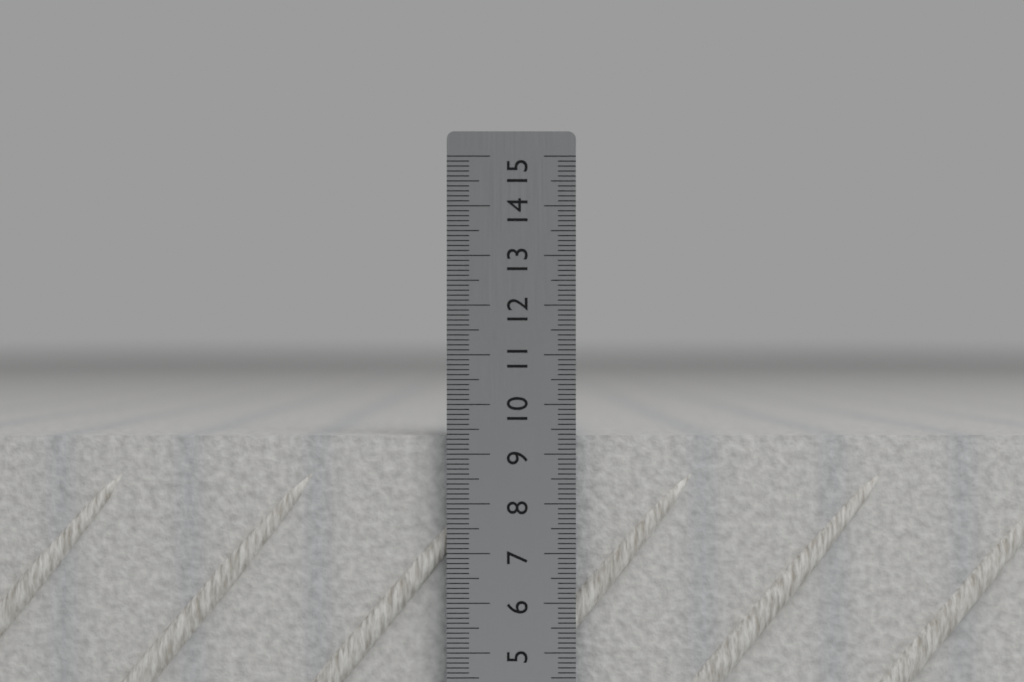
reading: 9.4 cm
